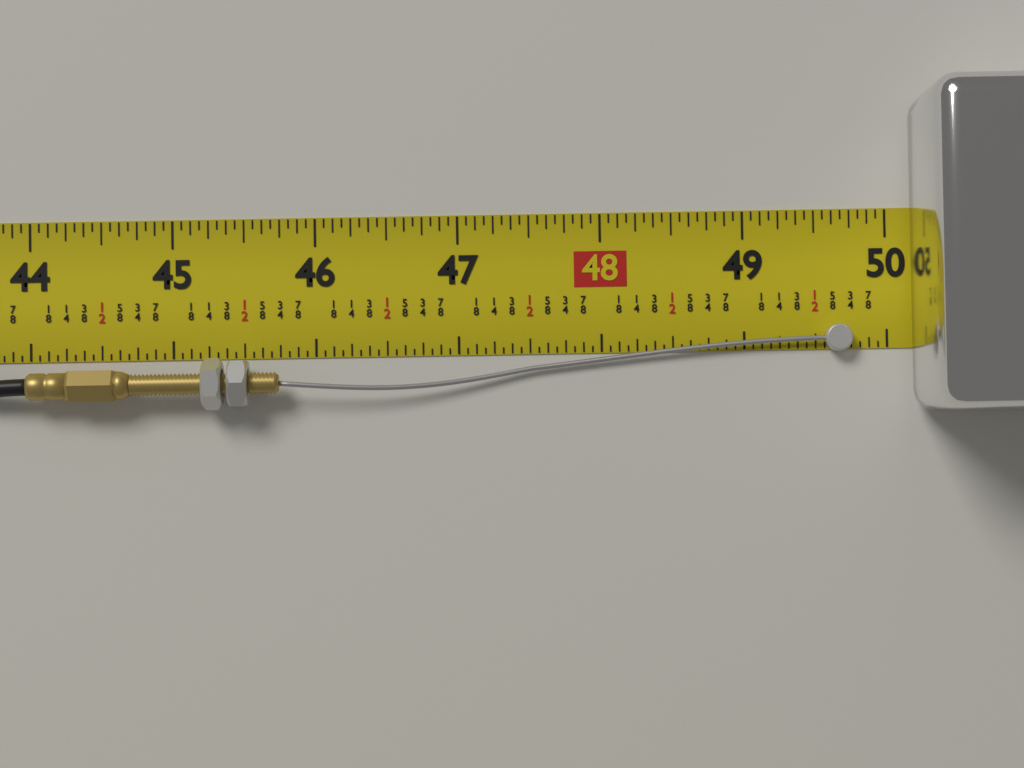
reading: 49.7500 in
